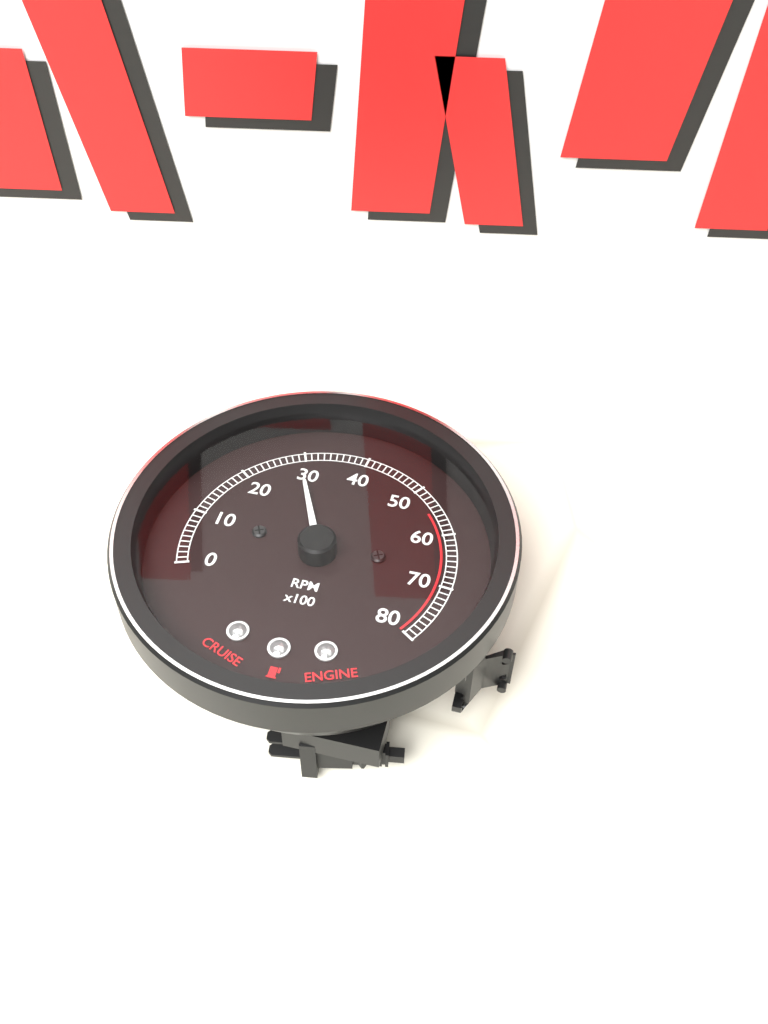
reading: 2900 RPM
